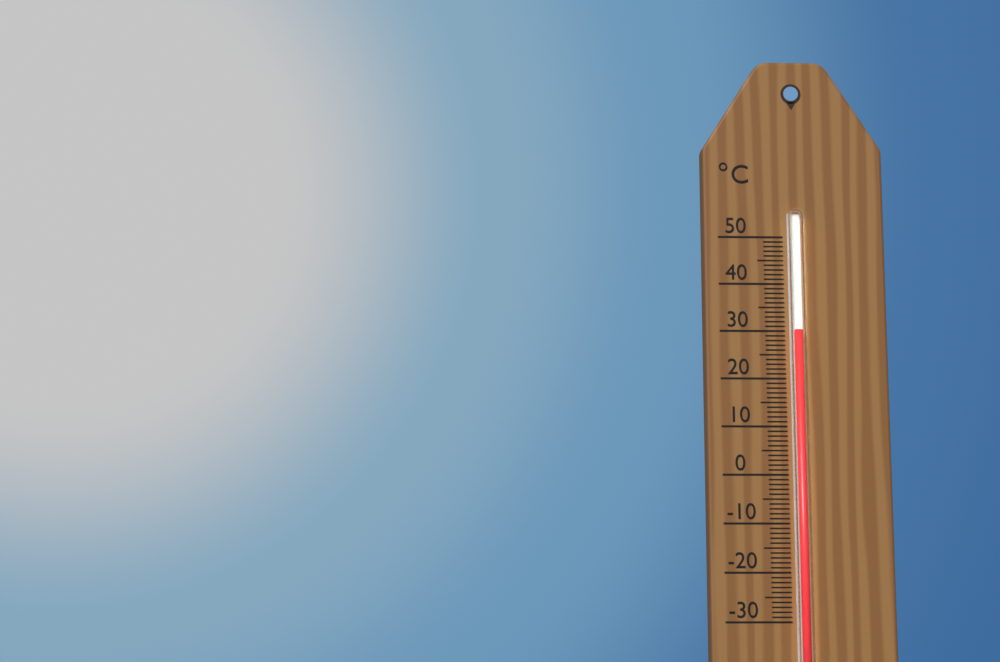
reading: 30 °C
